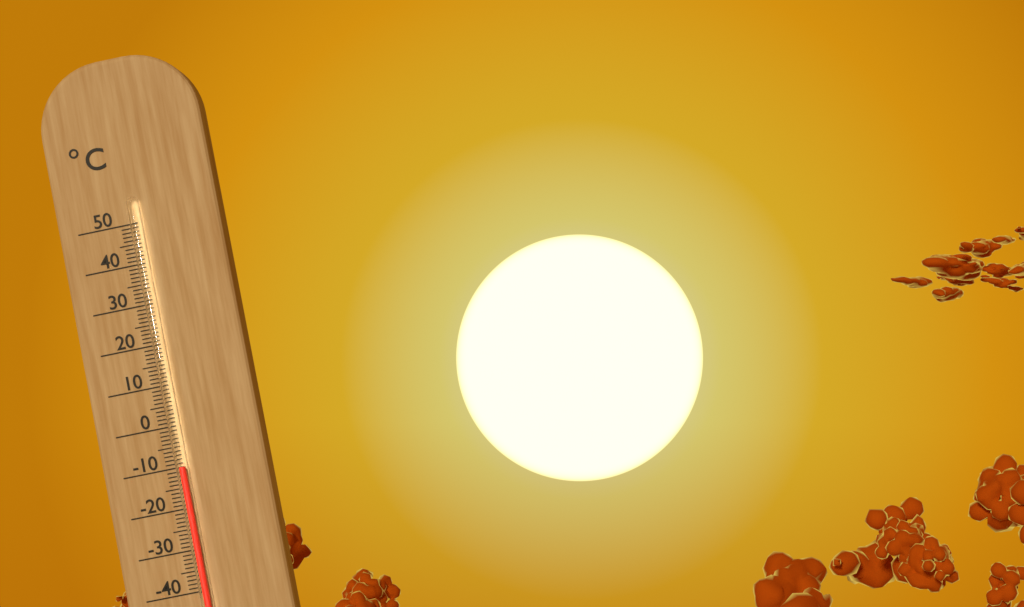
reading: -10 °C
